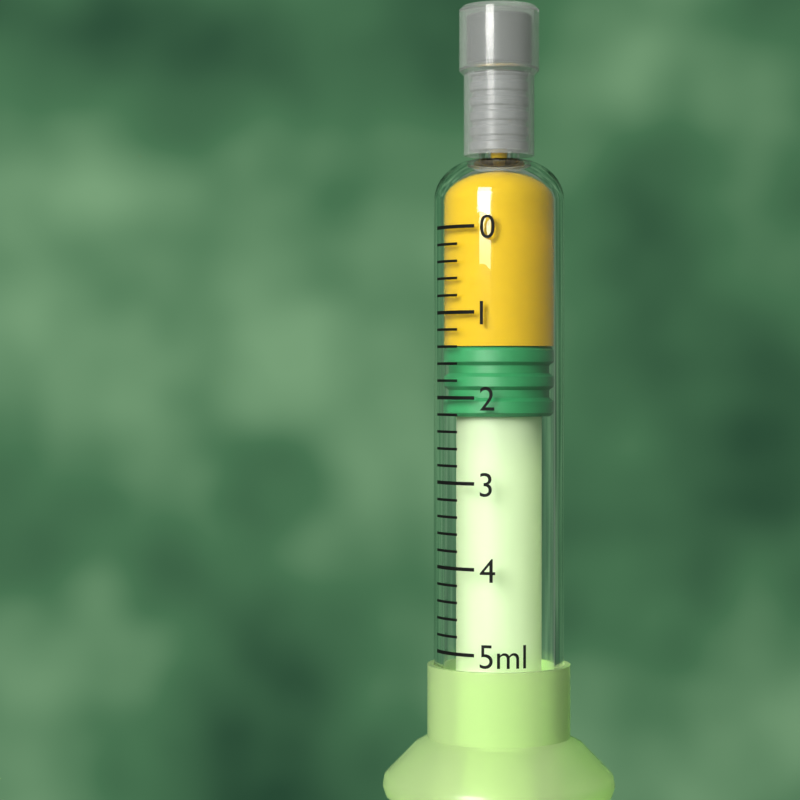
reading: 1.4 ml
